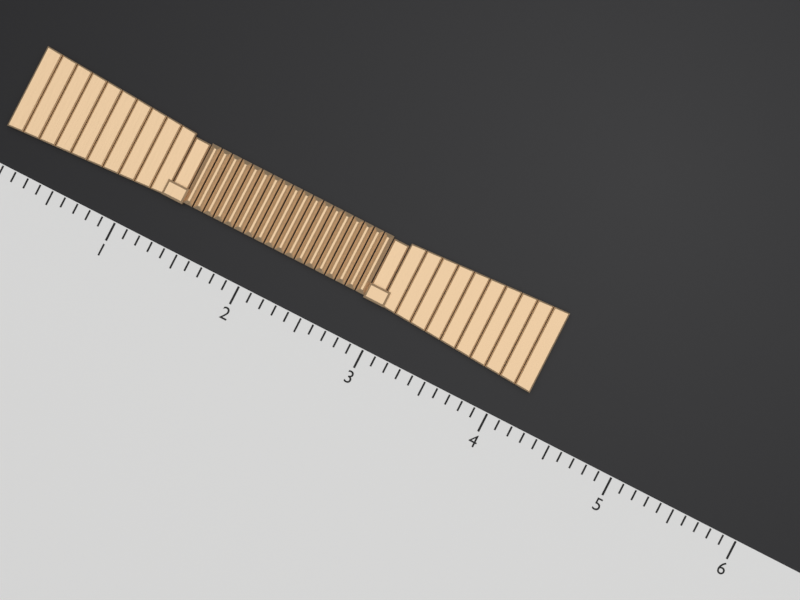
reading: 4.2 (no unit)
